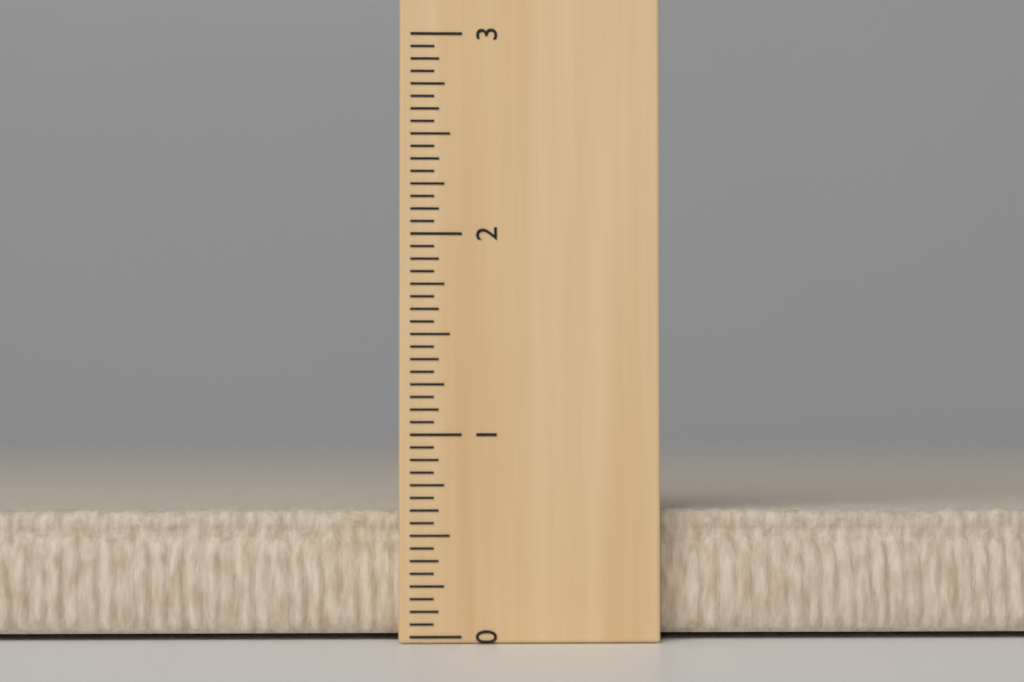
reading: 0.6250 (no unit)
